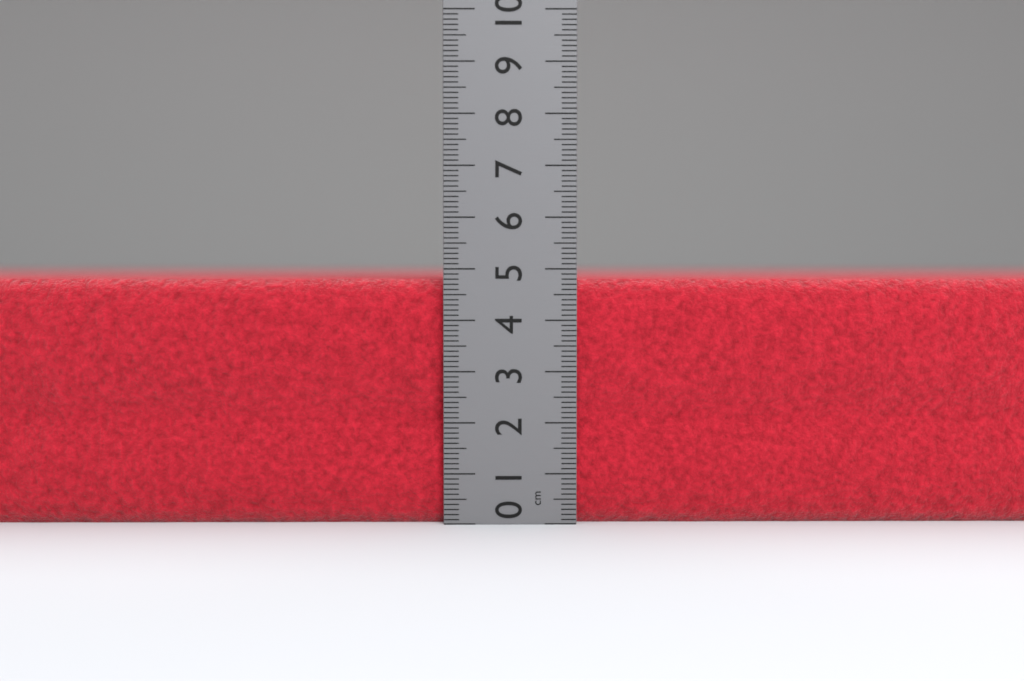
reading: 4.8 cm
